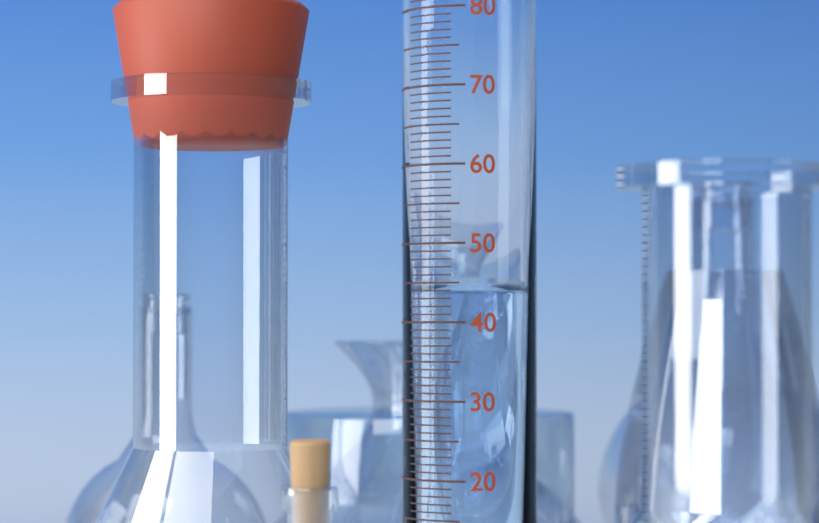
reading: 44 ml
